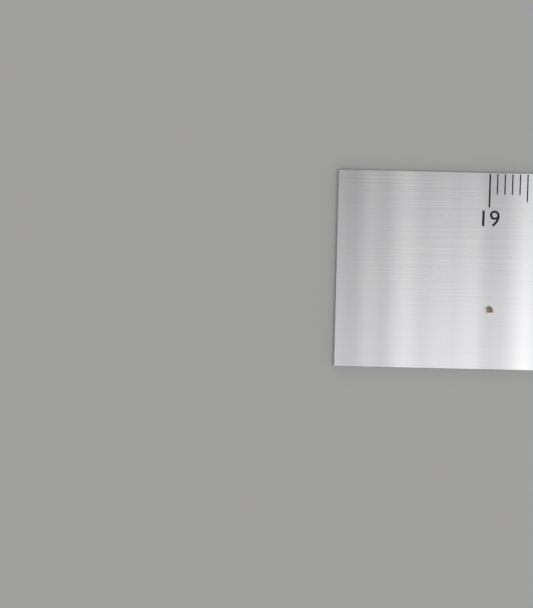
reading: 19.1 (no unit)
